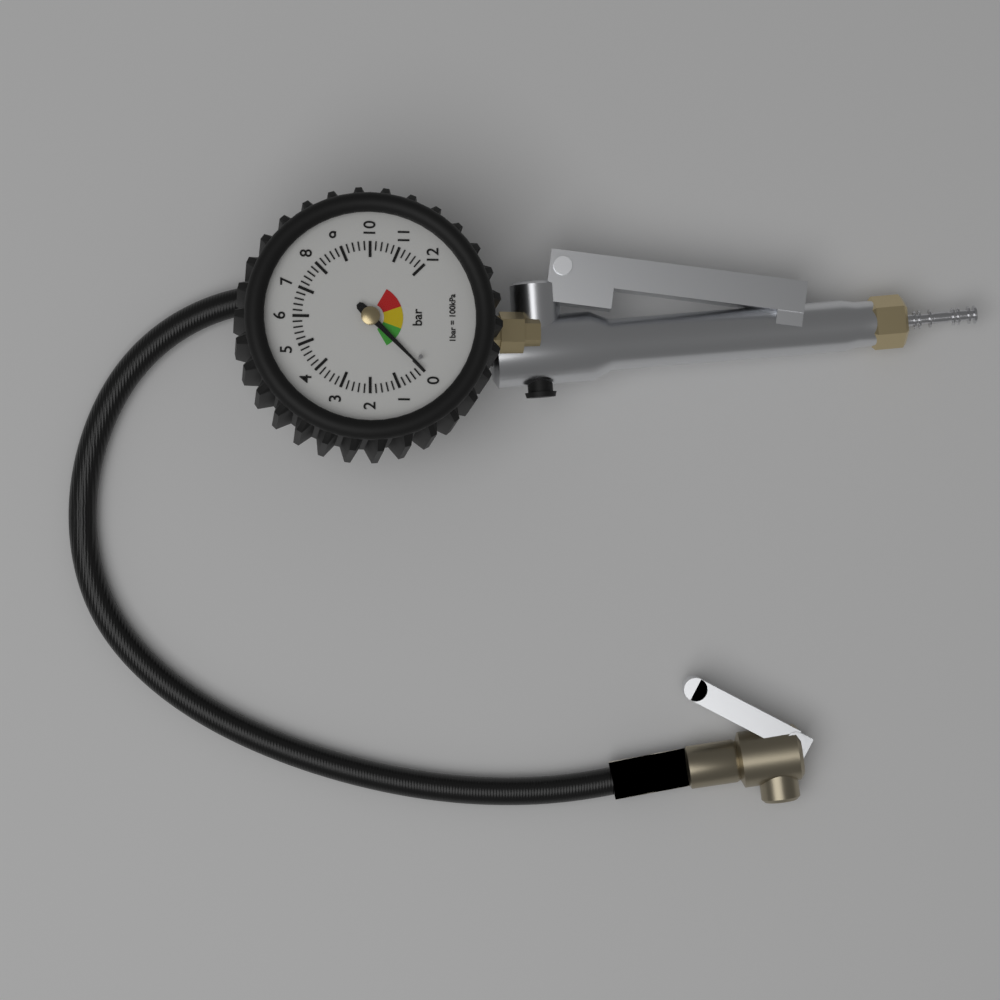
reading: 0.0 bar
